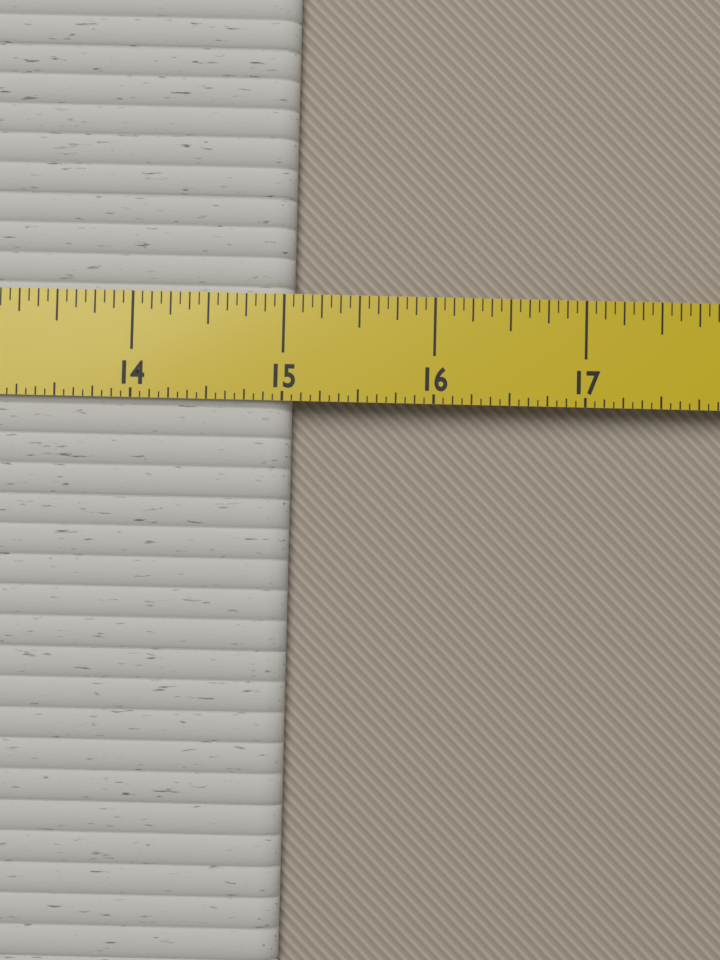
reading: 15.0625 in
